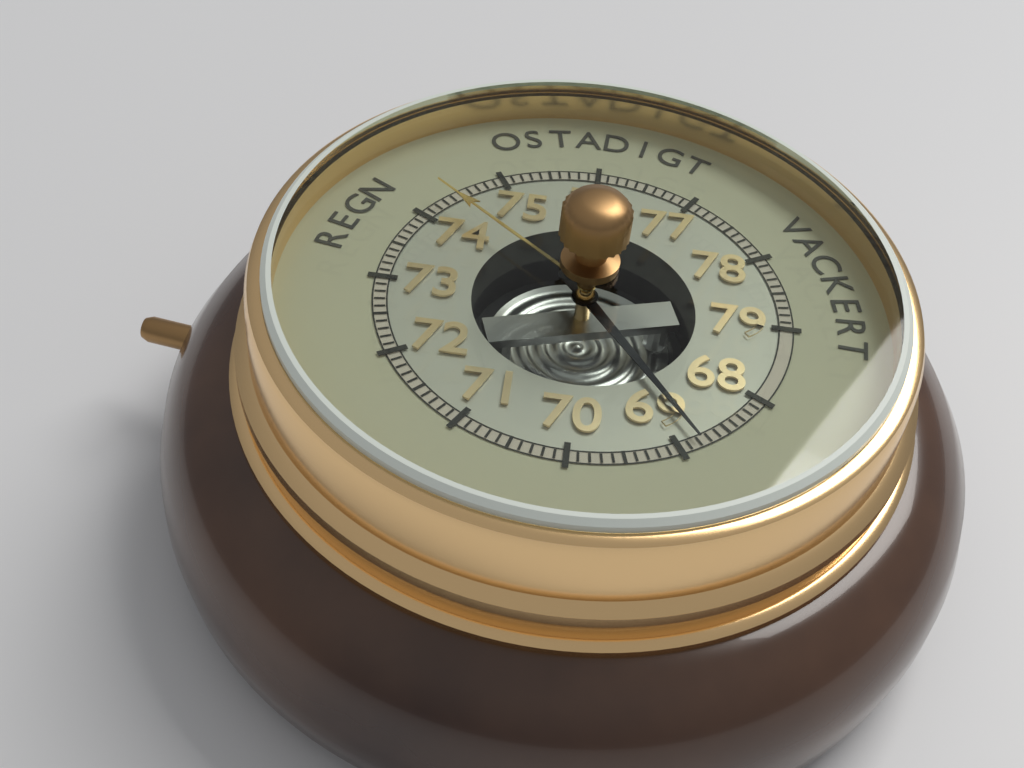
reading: 68.8 (no unit)
